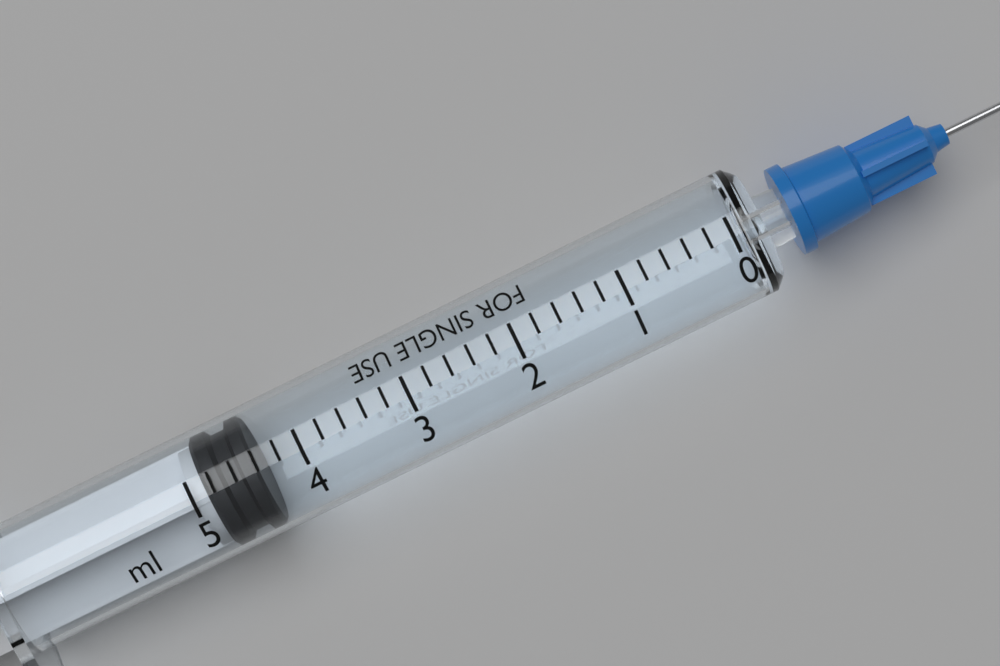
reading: 4.4 ml
